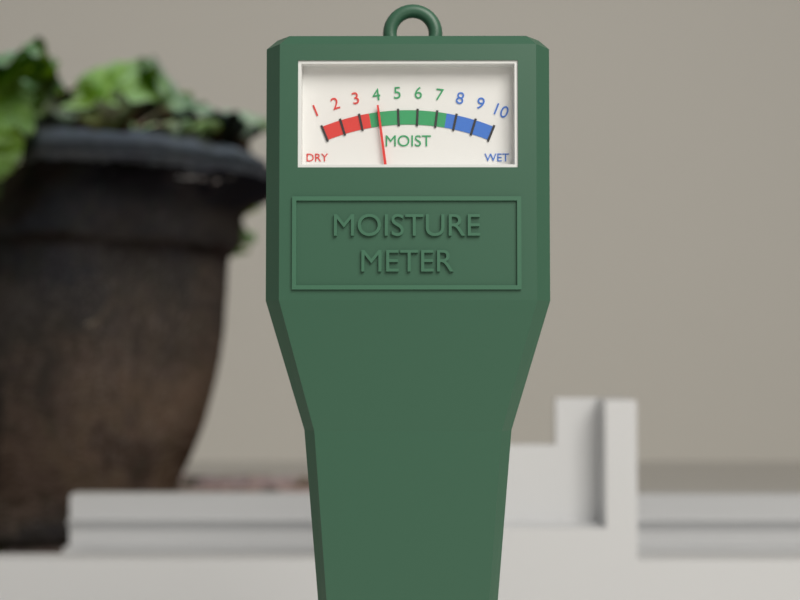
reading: 4 (no unit)
